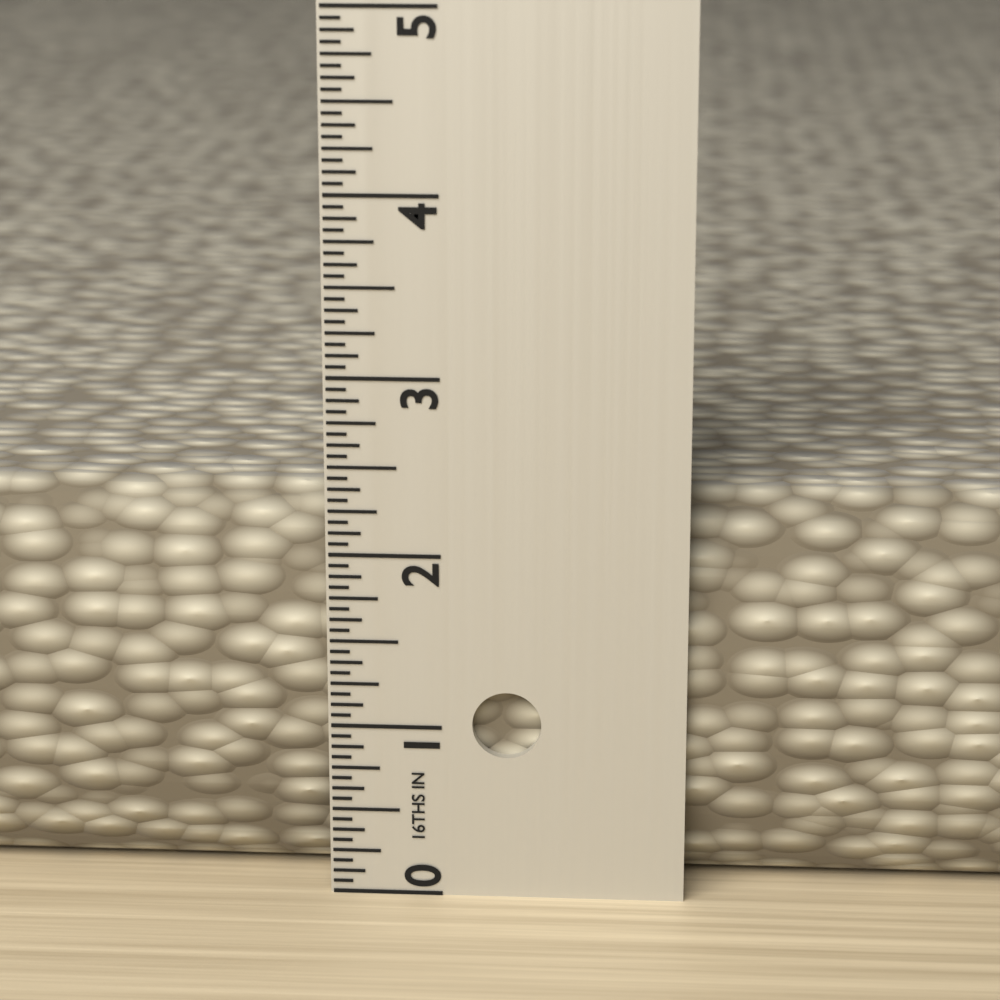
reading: 2.3125 in
